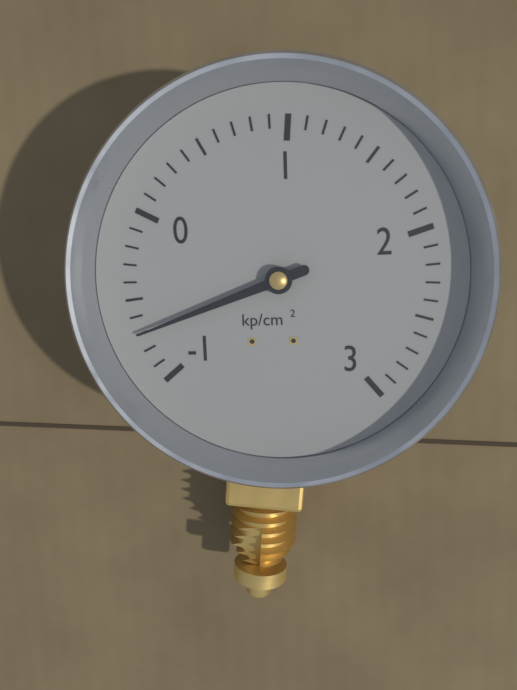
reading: -0.7 kp/cm²
